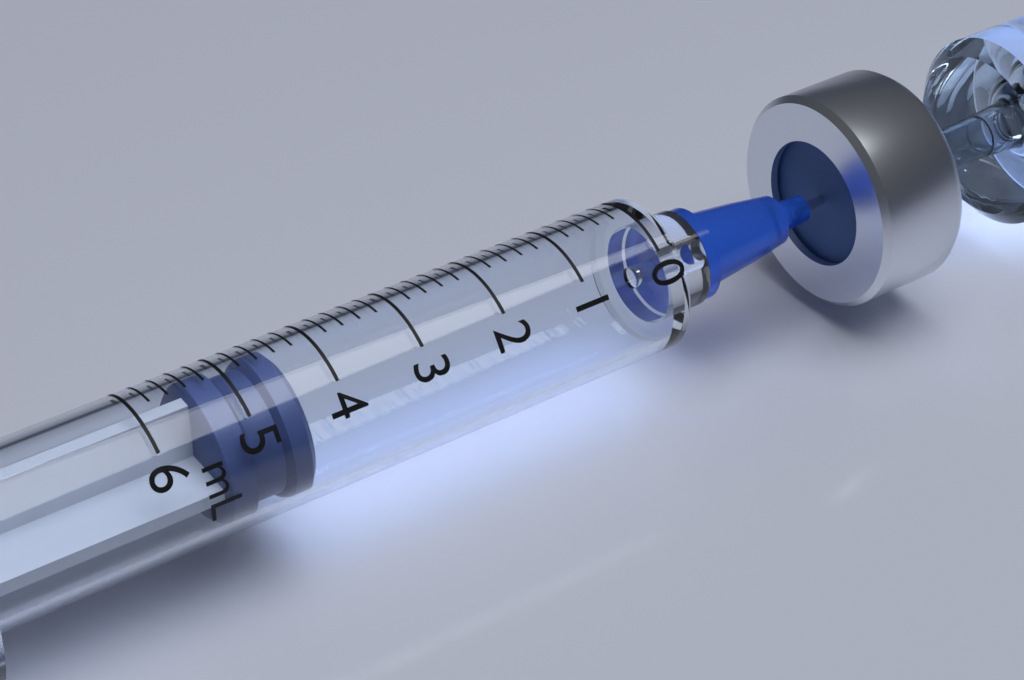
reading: 4.4 mL
